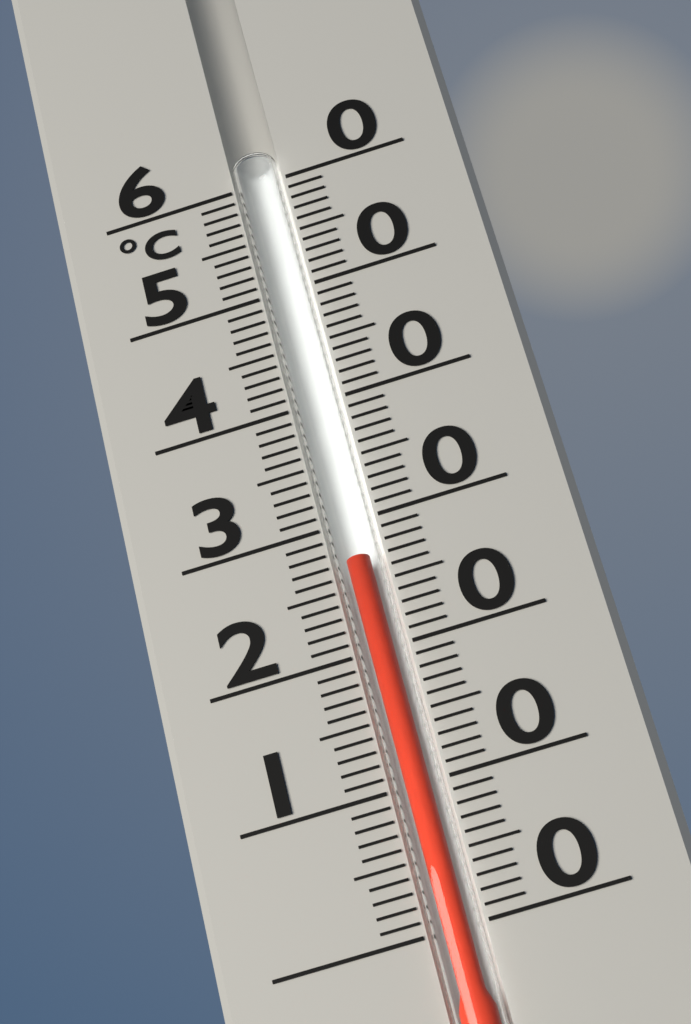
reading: 27 °C
